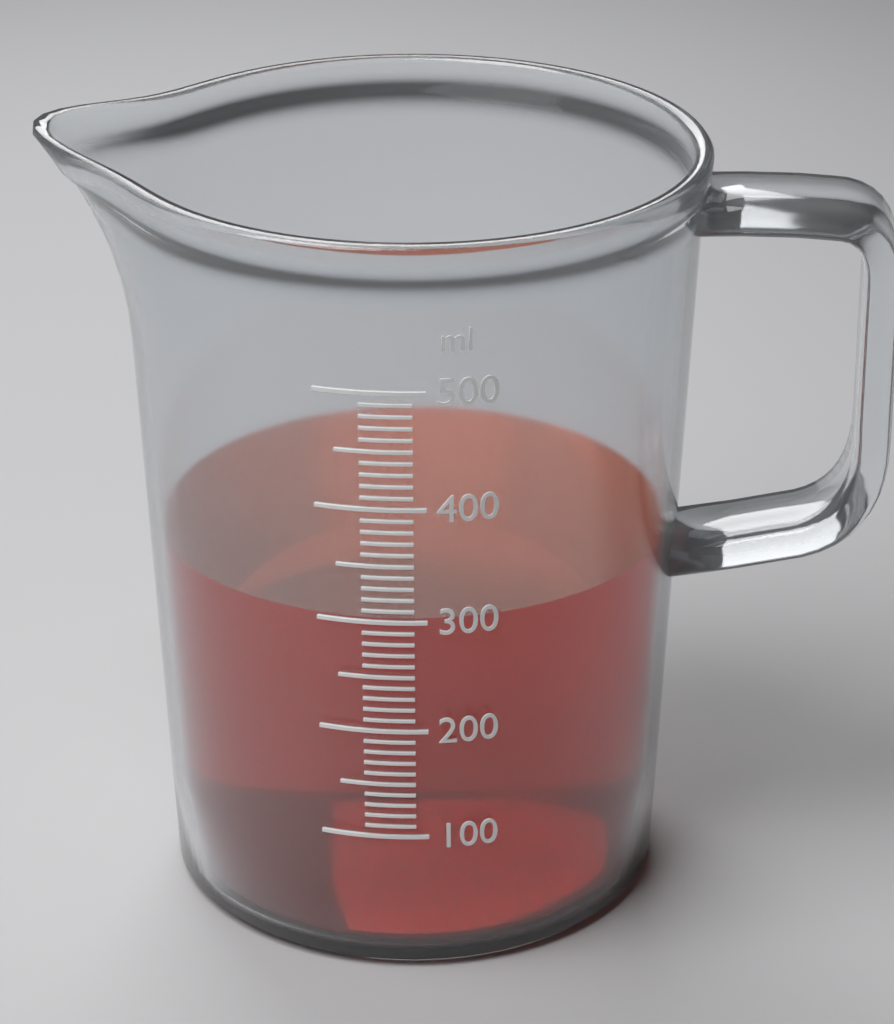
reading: 300 ml
